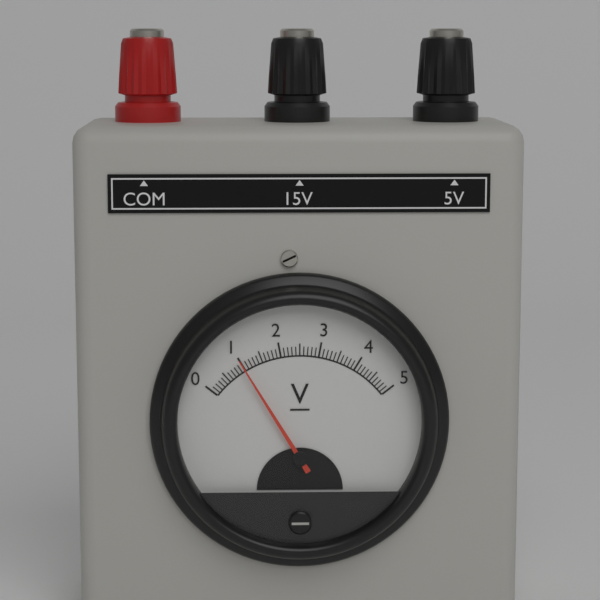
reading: 1.0 V
